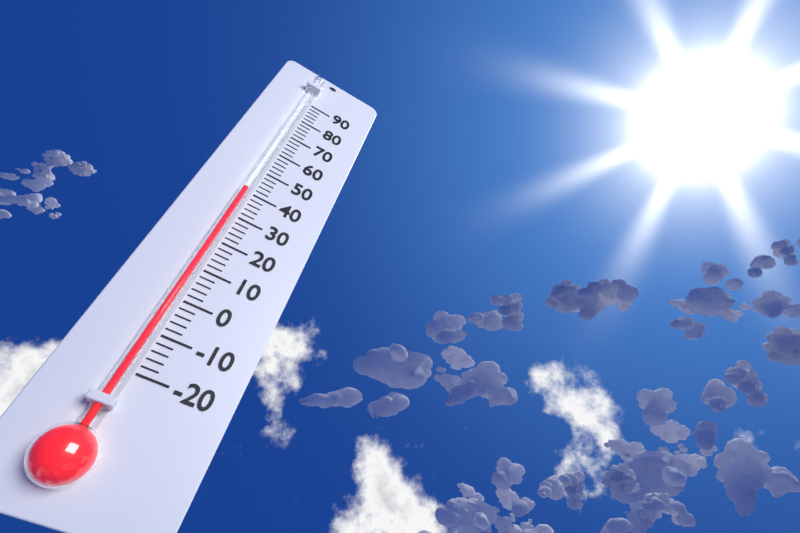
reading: 40 (no unit)
